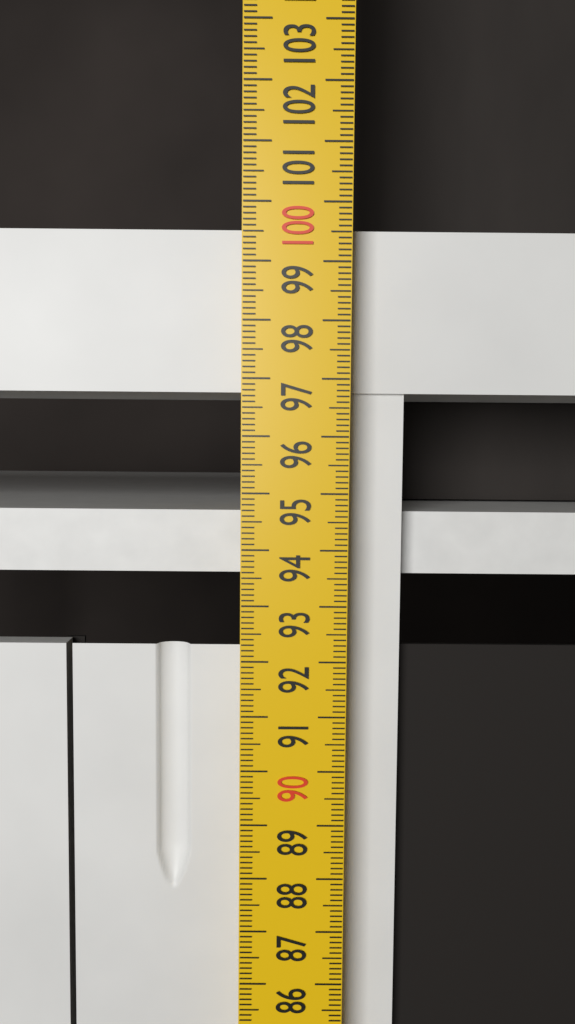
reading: 99.7 cm
